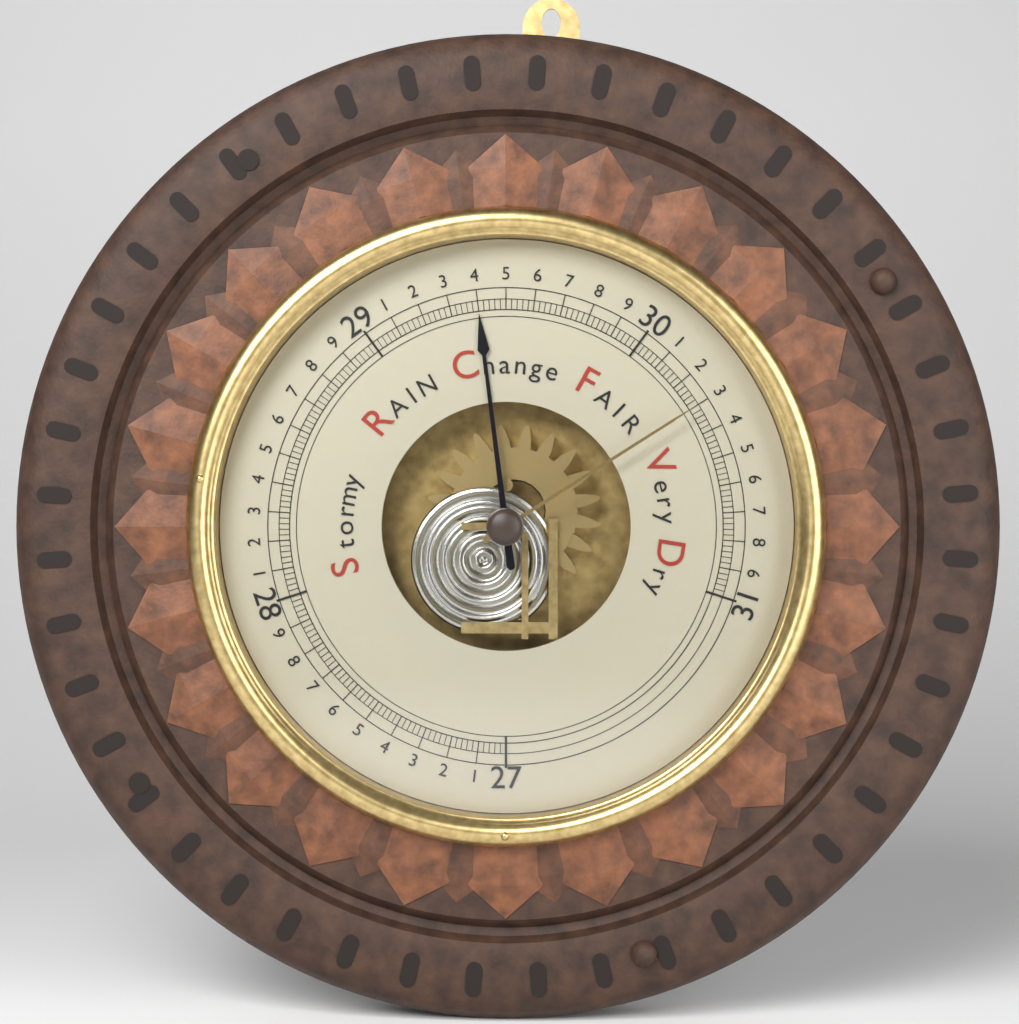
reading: 29.40 inHg
